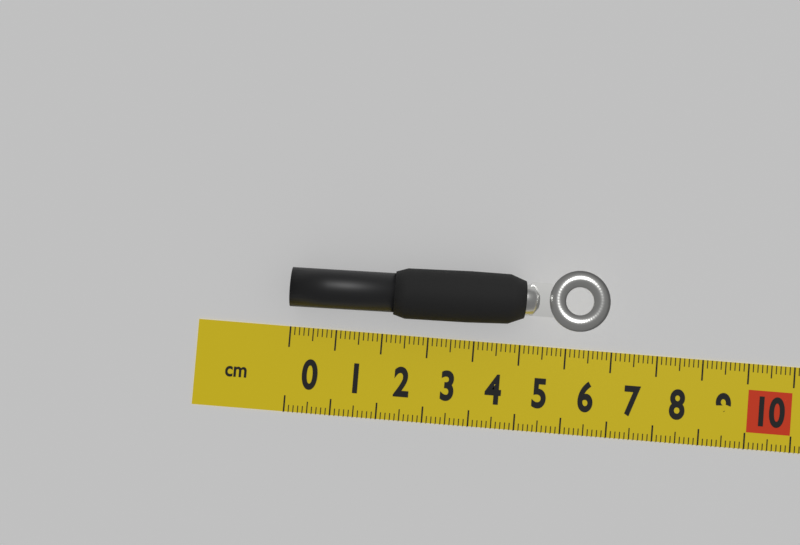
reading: 6.8 cm
